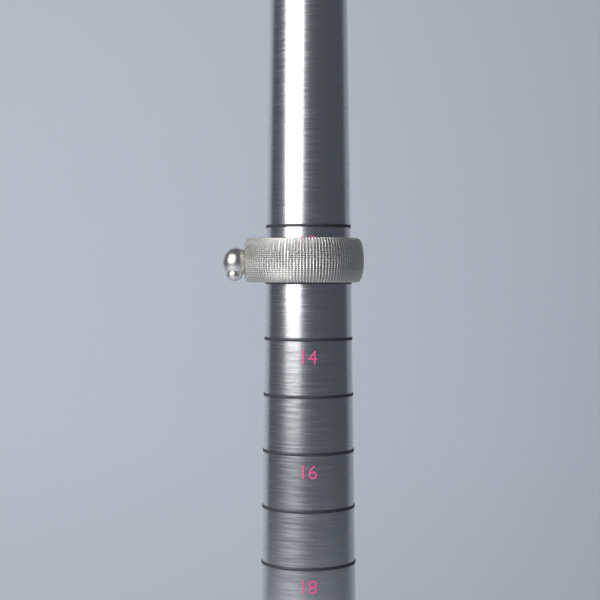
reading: 13 (no unit)
